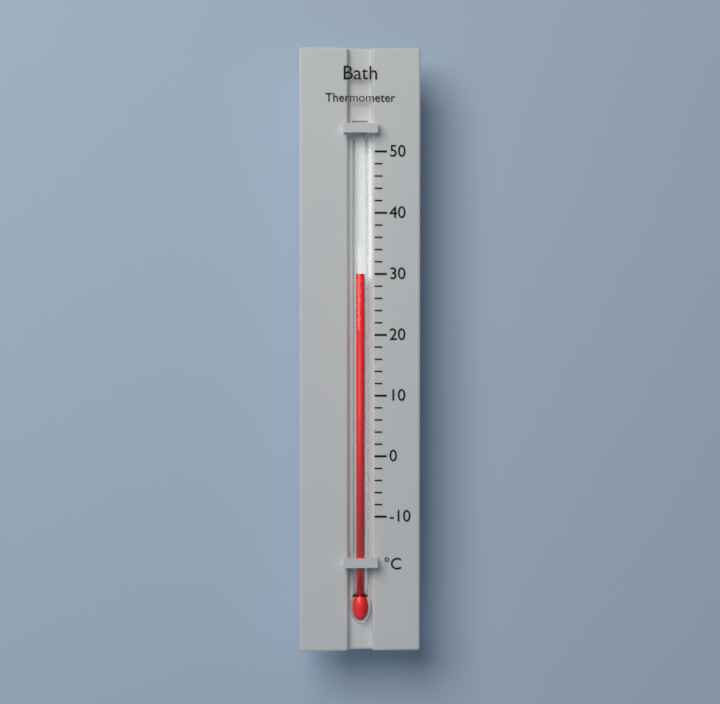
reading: 30 °C
